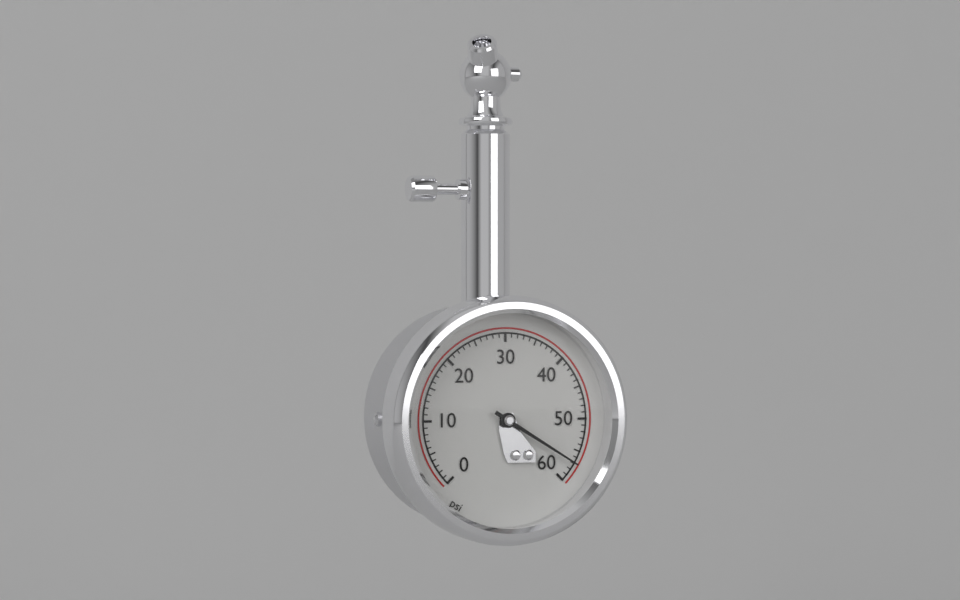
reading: 57 psi
